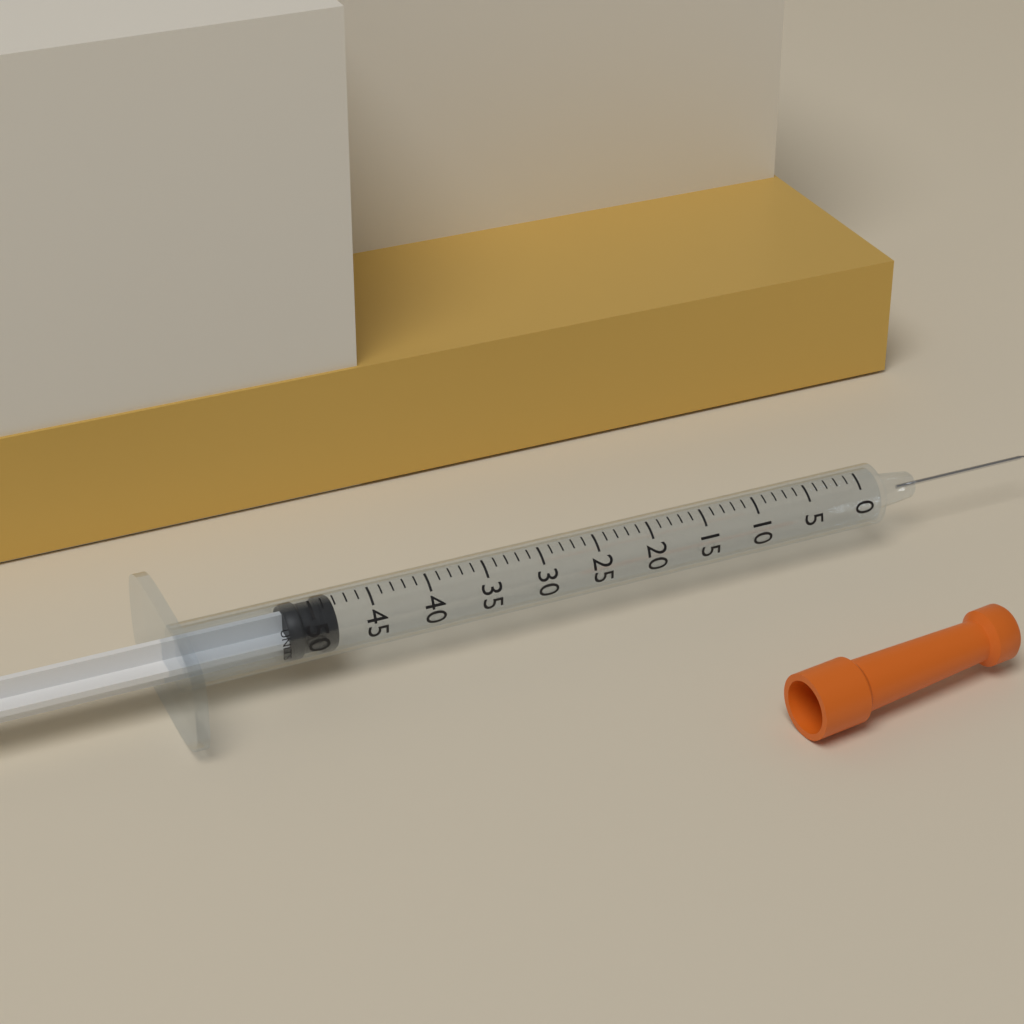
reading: 48 units
